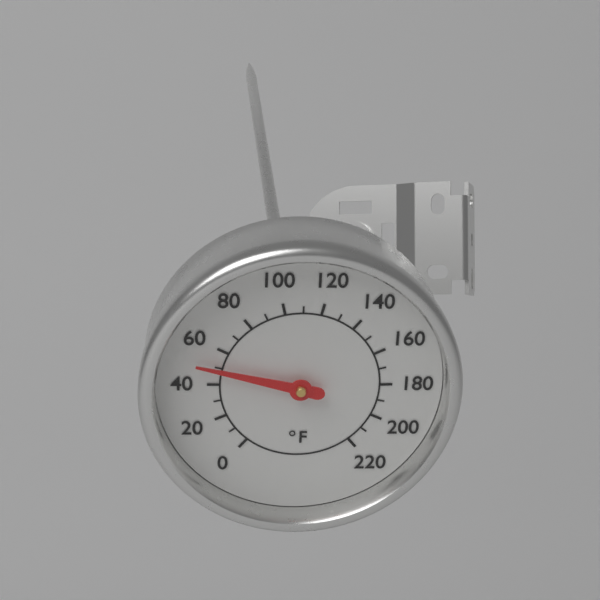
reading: 50 °F
